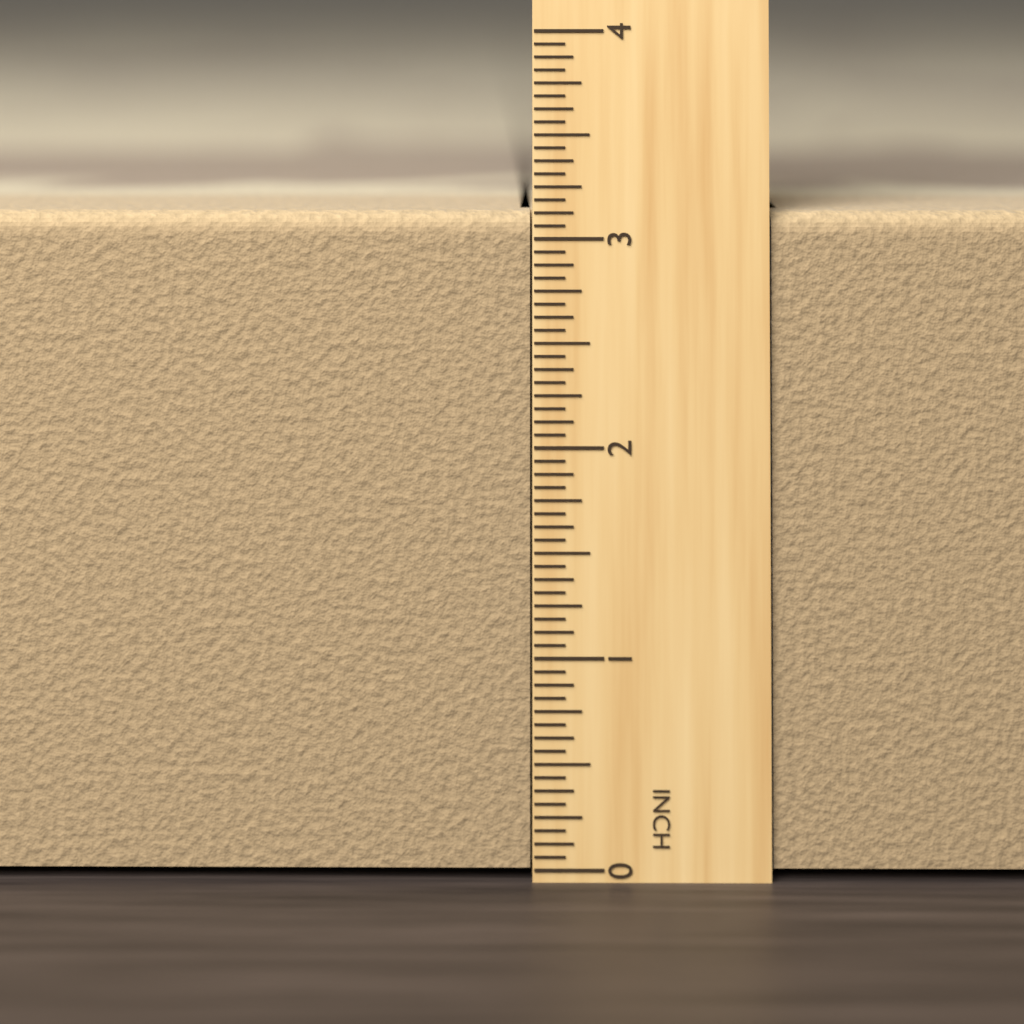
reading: 3.1250 in
